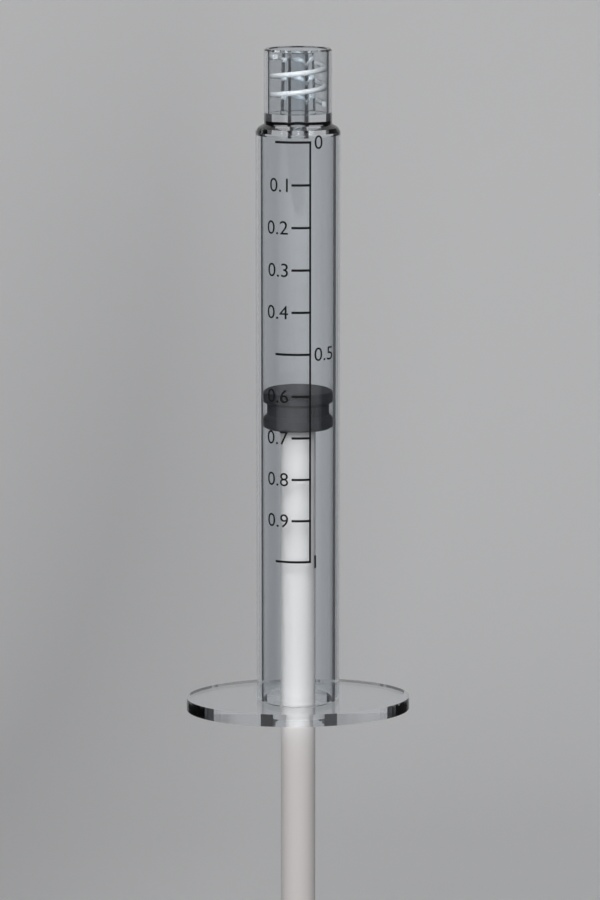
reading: 0.6 (no unit)
